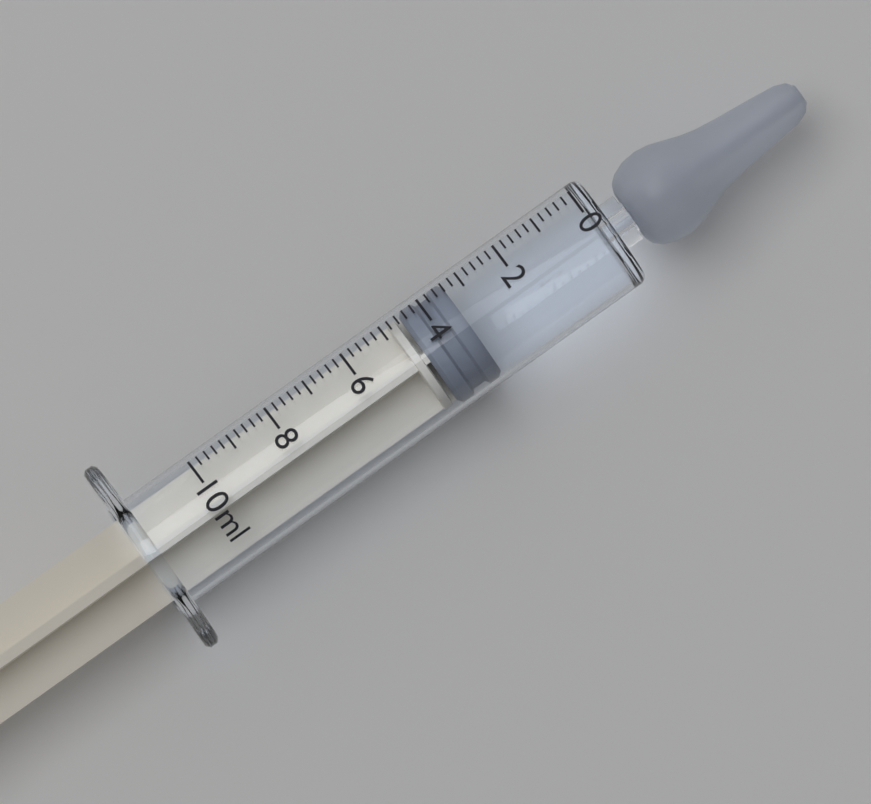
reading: 3.4 ml
